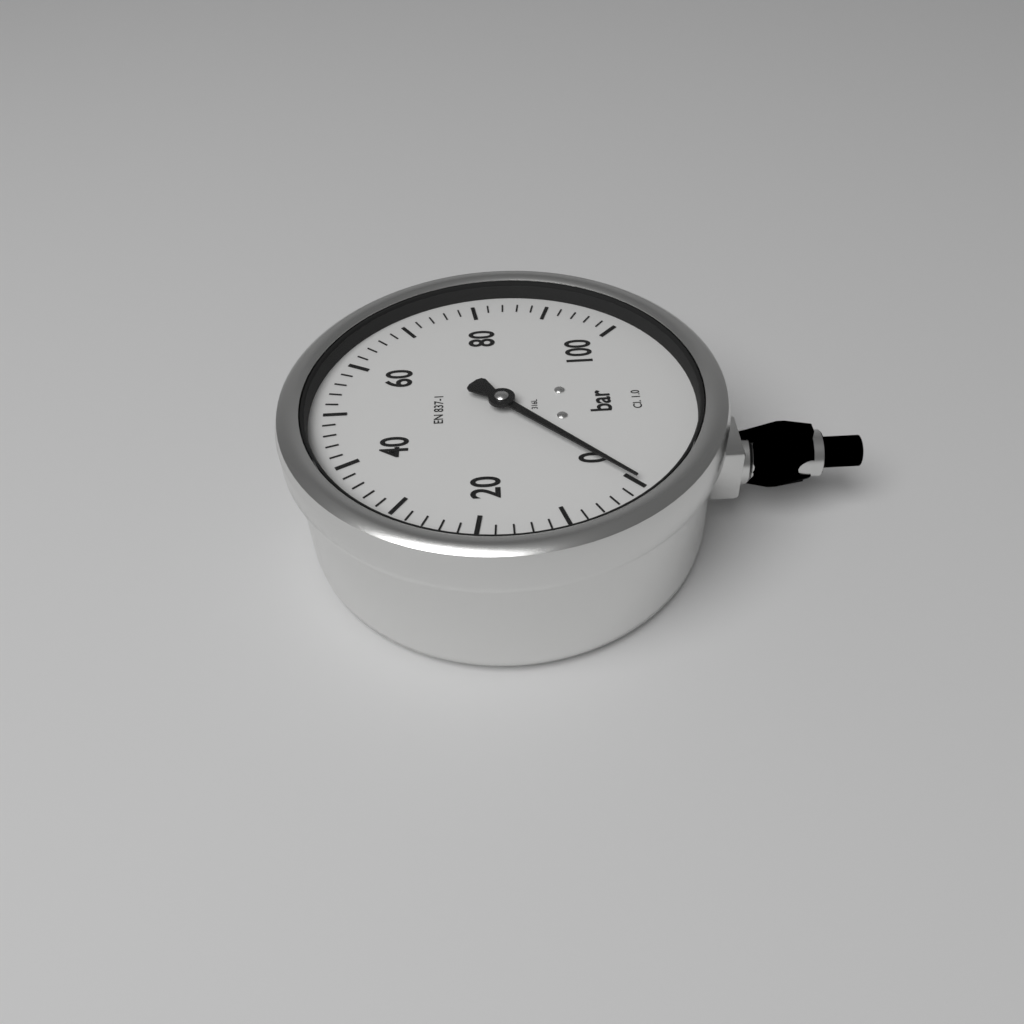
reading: 0 bar
